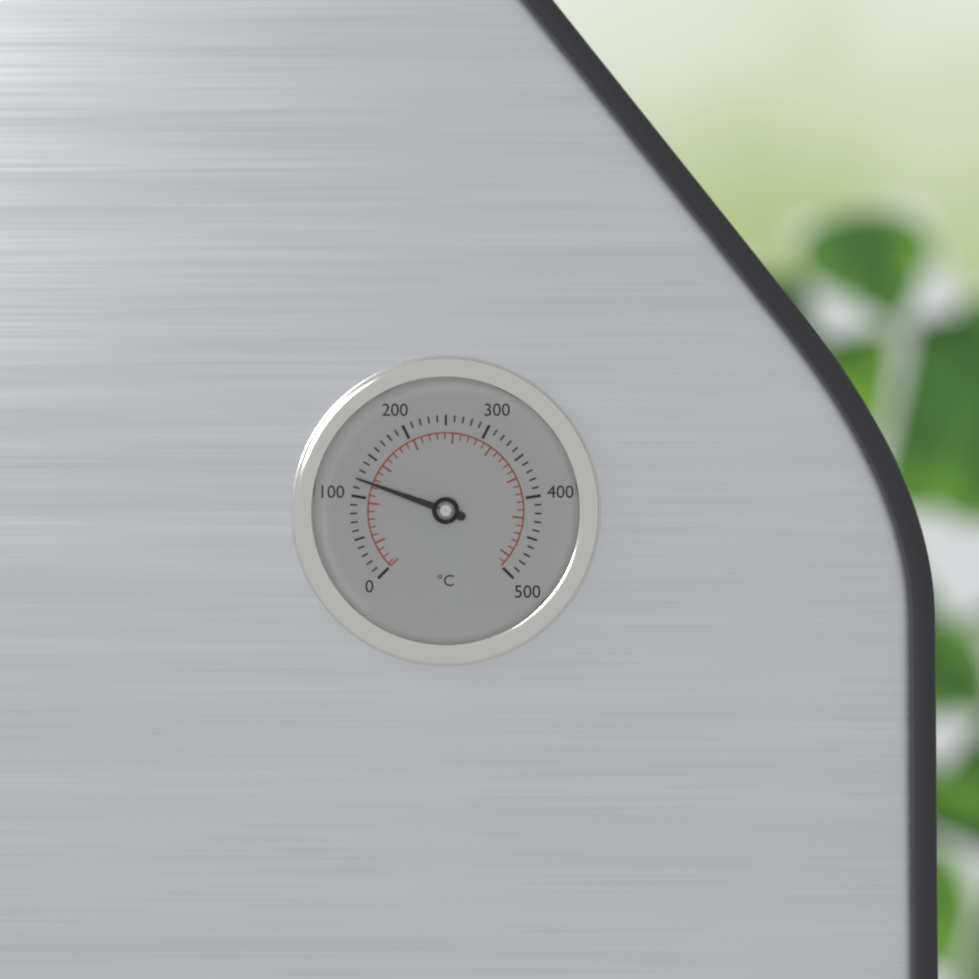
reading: 120 °C
